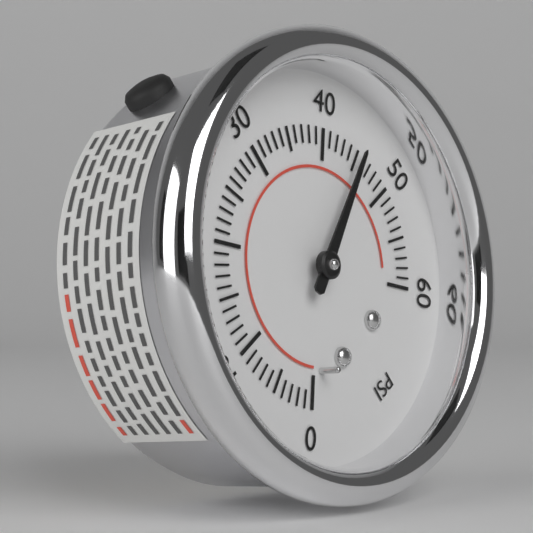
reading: 45 psi
